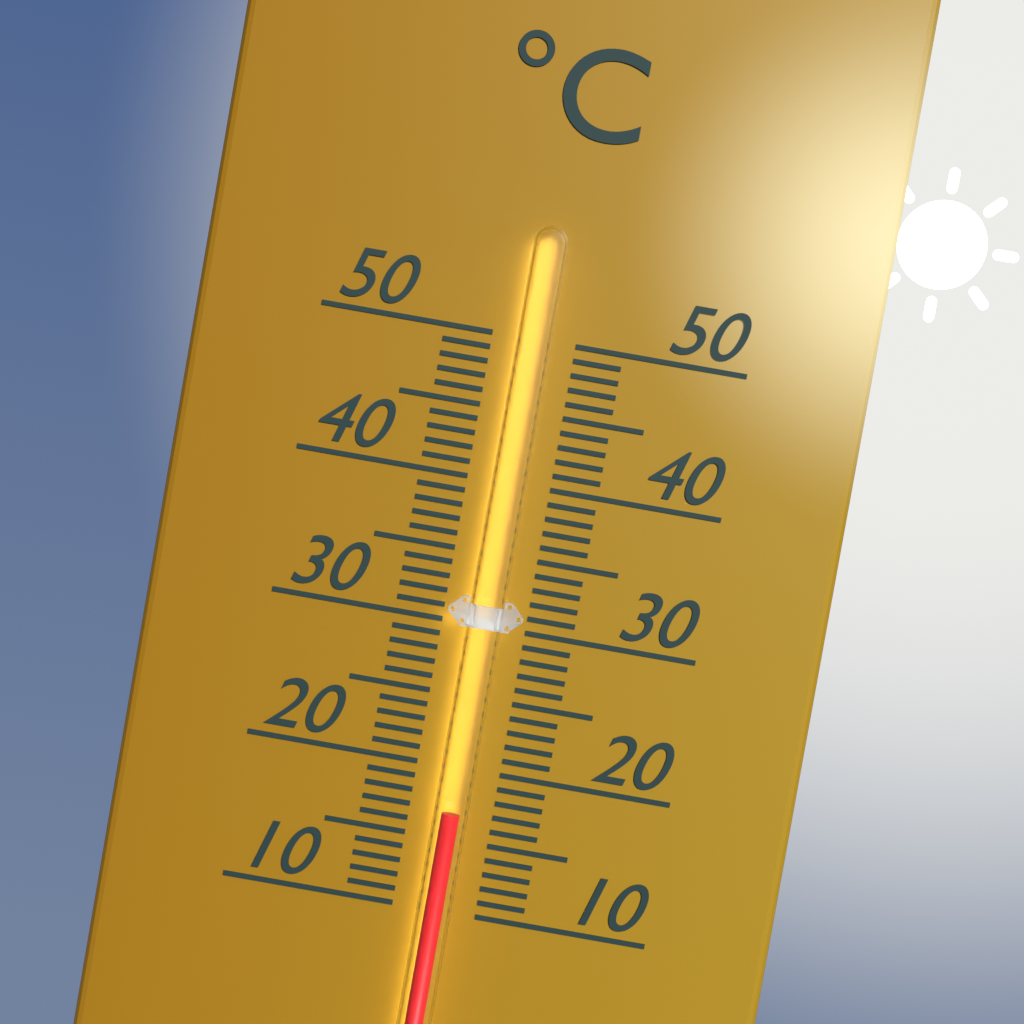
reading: 17 °C
